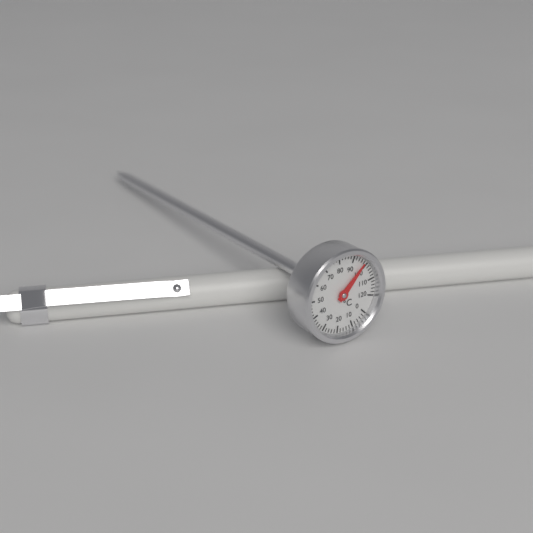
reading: 98 °C
